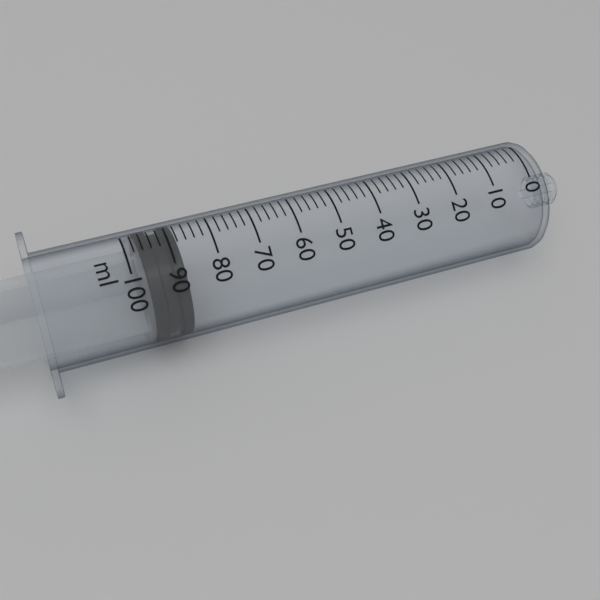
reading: 88 ml
